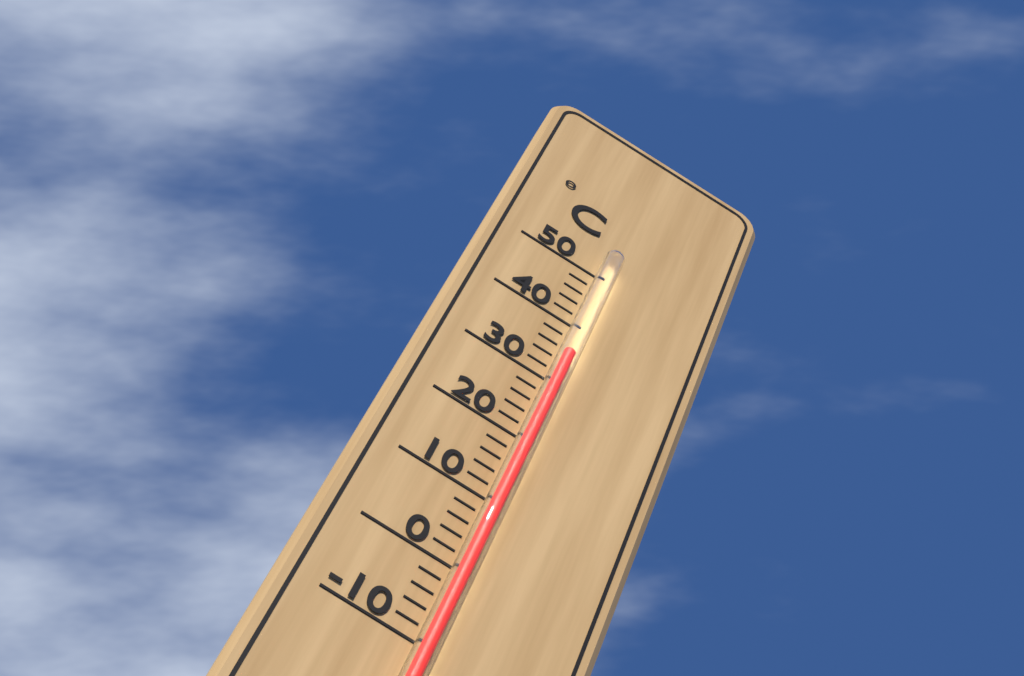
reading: 34 °C
